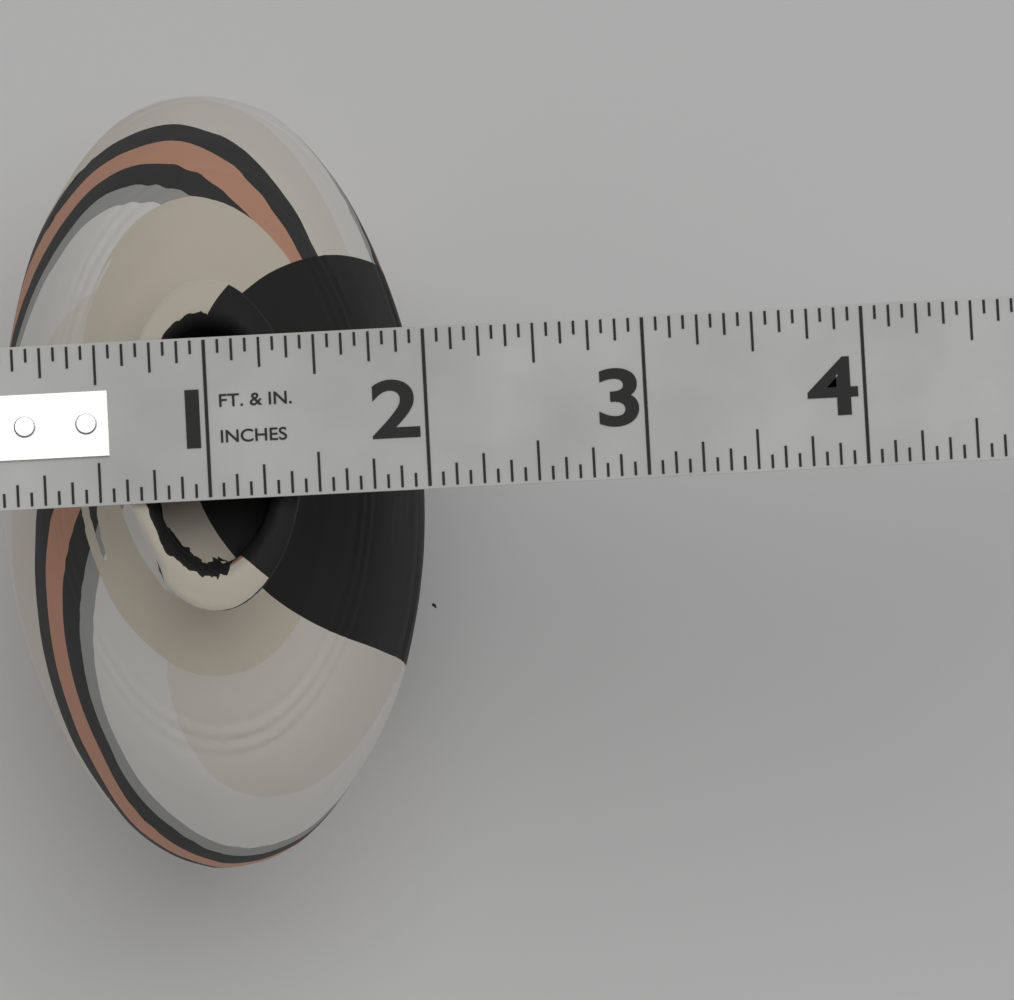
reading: 2.0000 in
